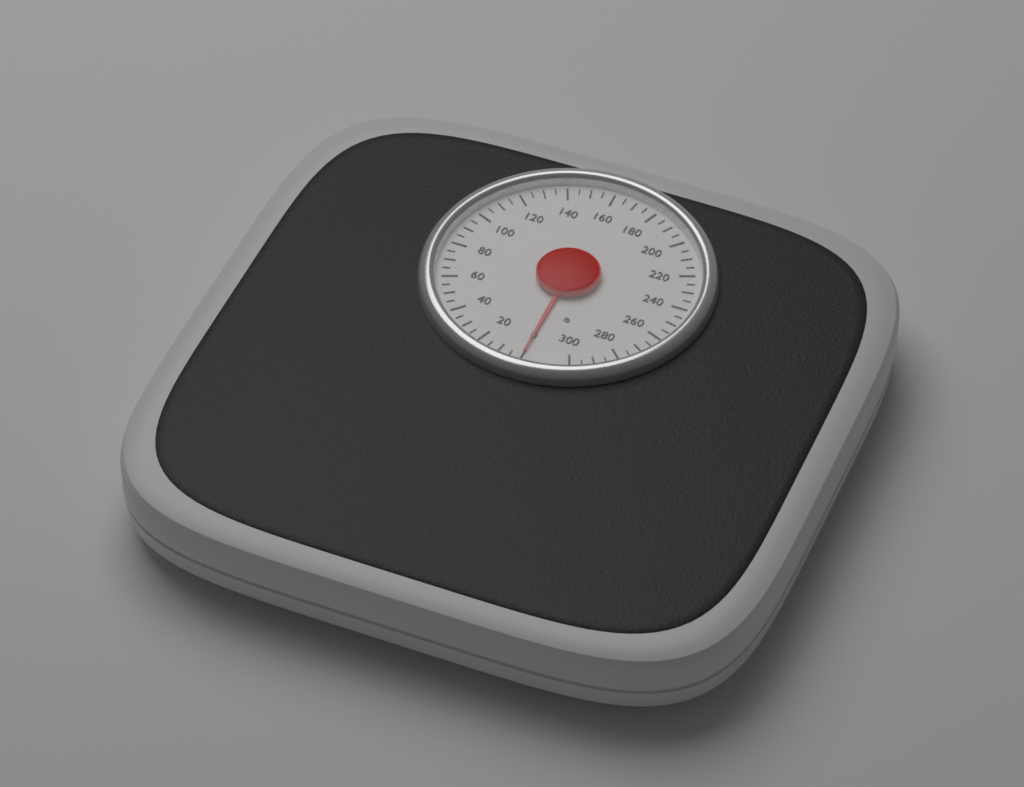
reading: 0 lb
